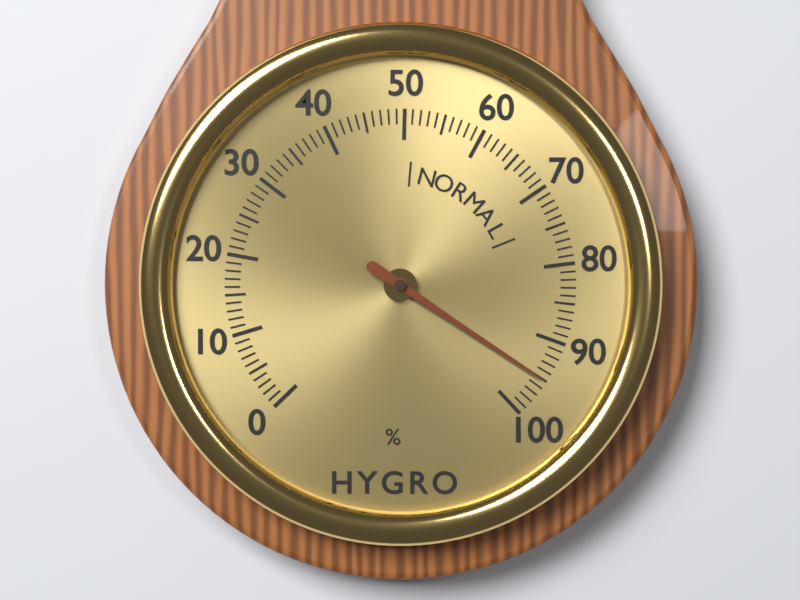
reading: 95 %
